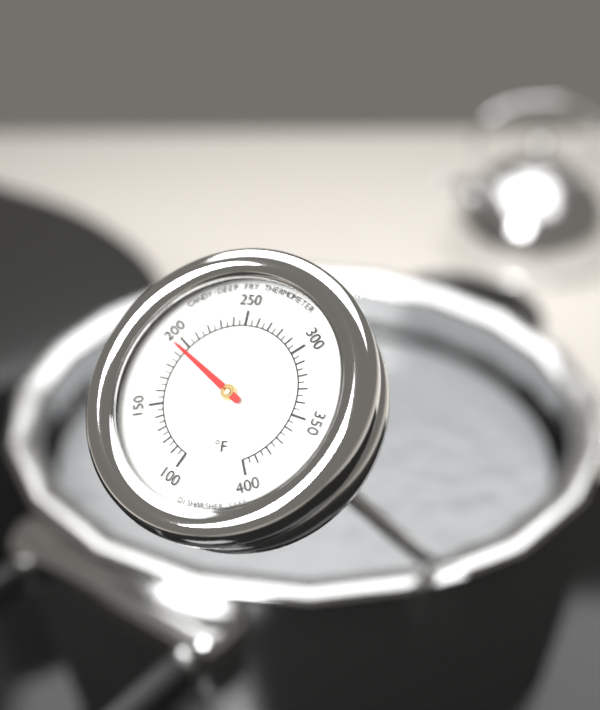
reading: 195 °F
